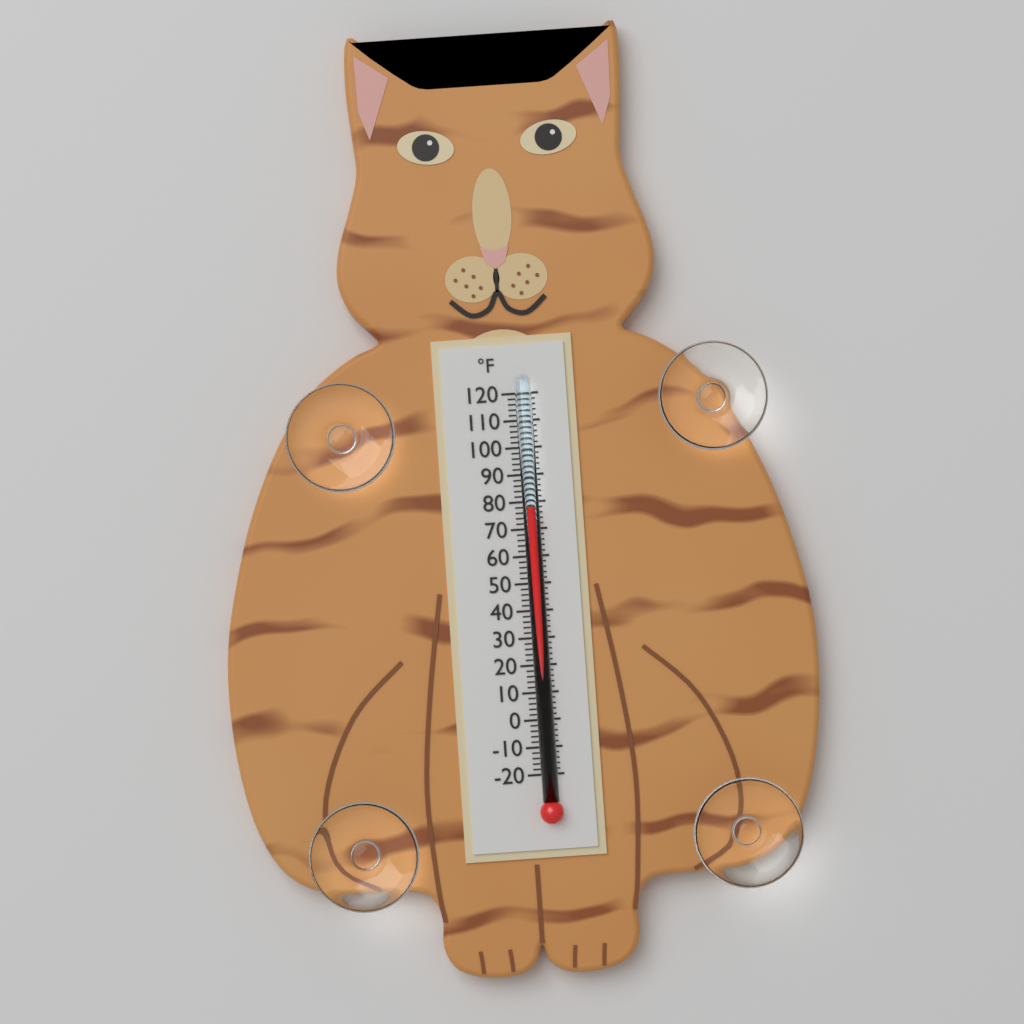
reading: 78 °F
